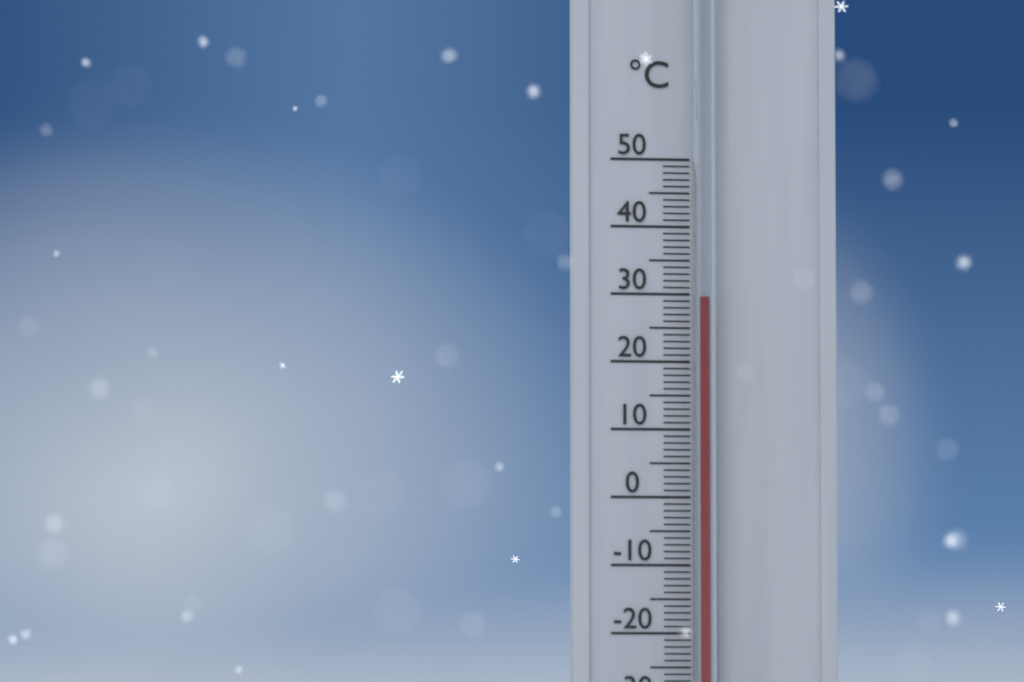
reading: 29 °C
